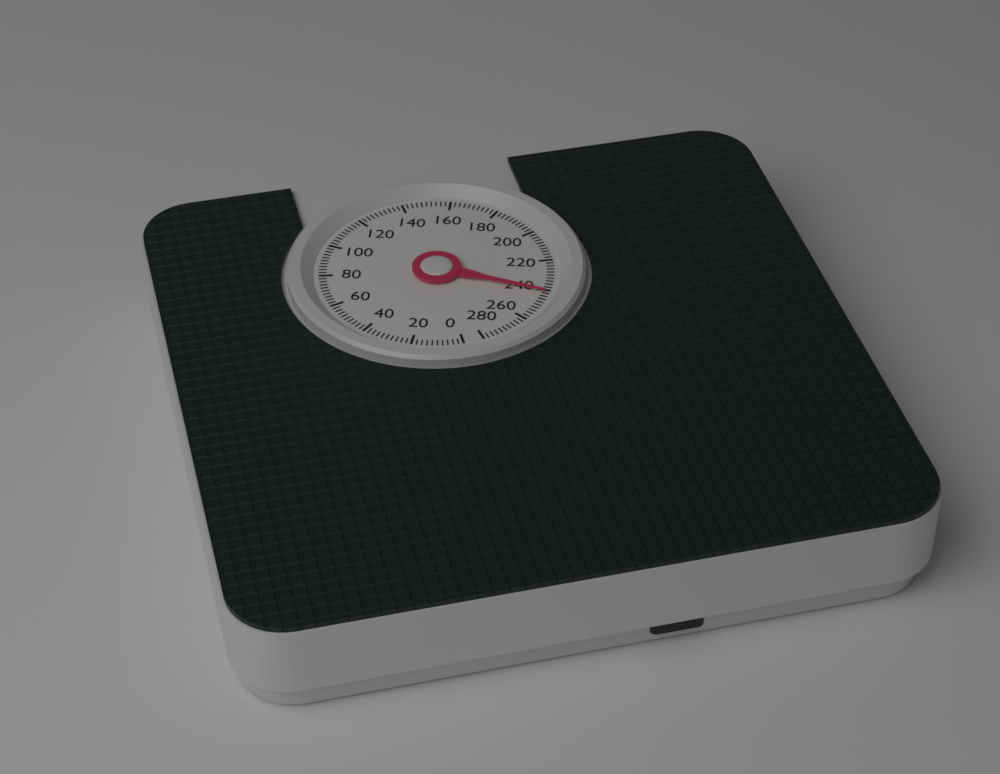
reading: 242 (no unit)
